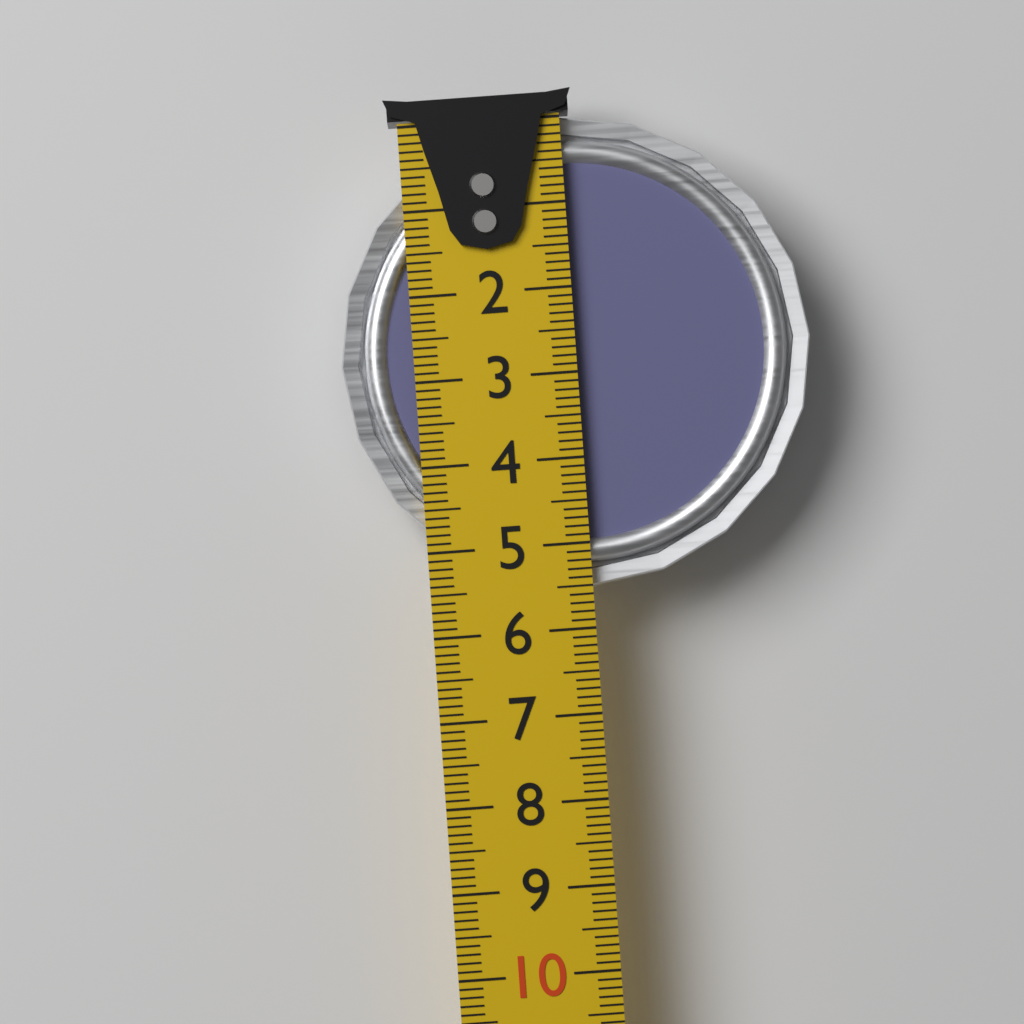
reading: 5.5 cm
